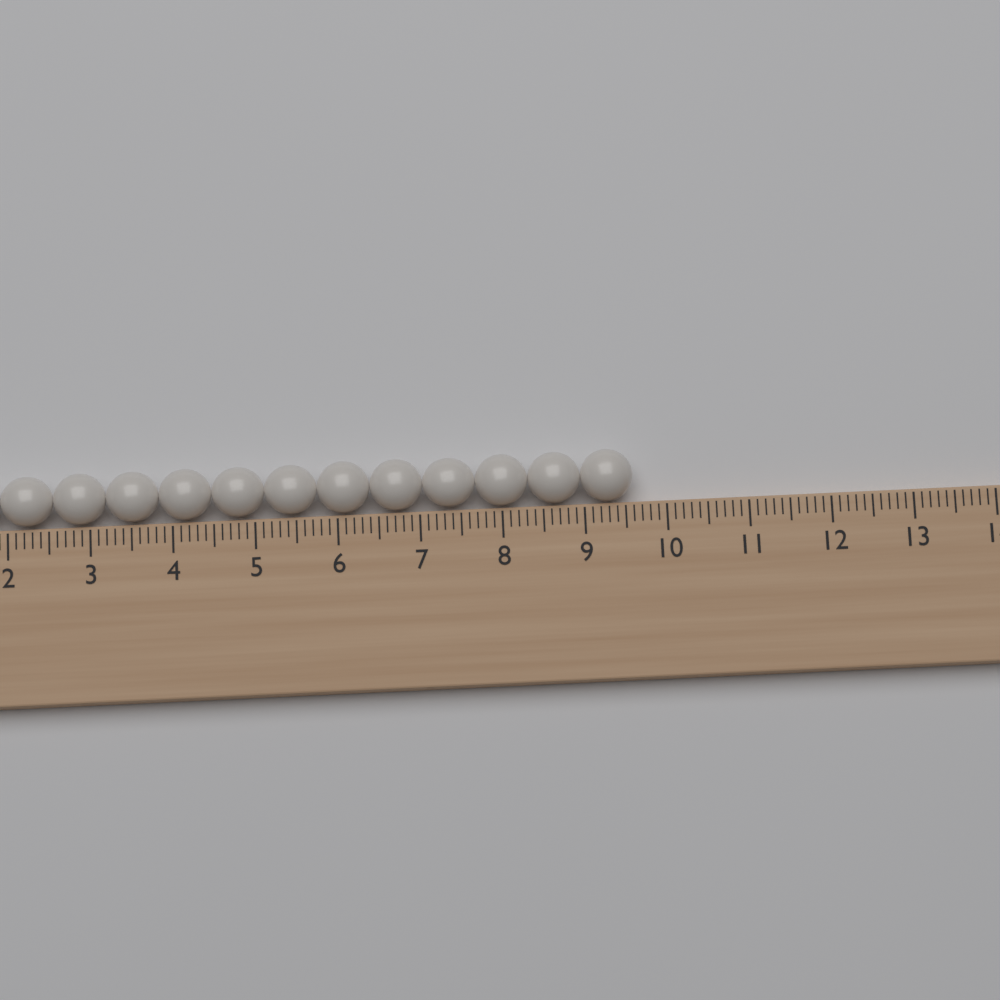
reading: 9.6 (no unit)
